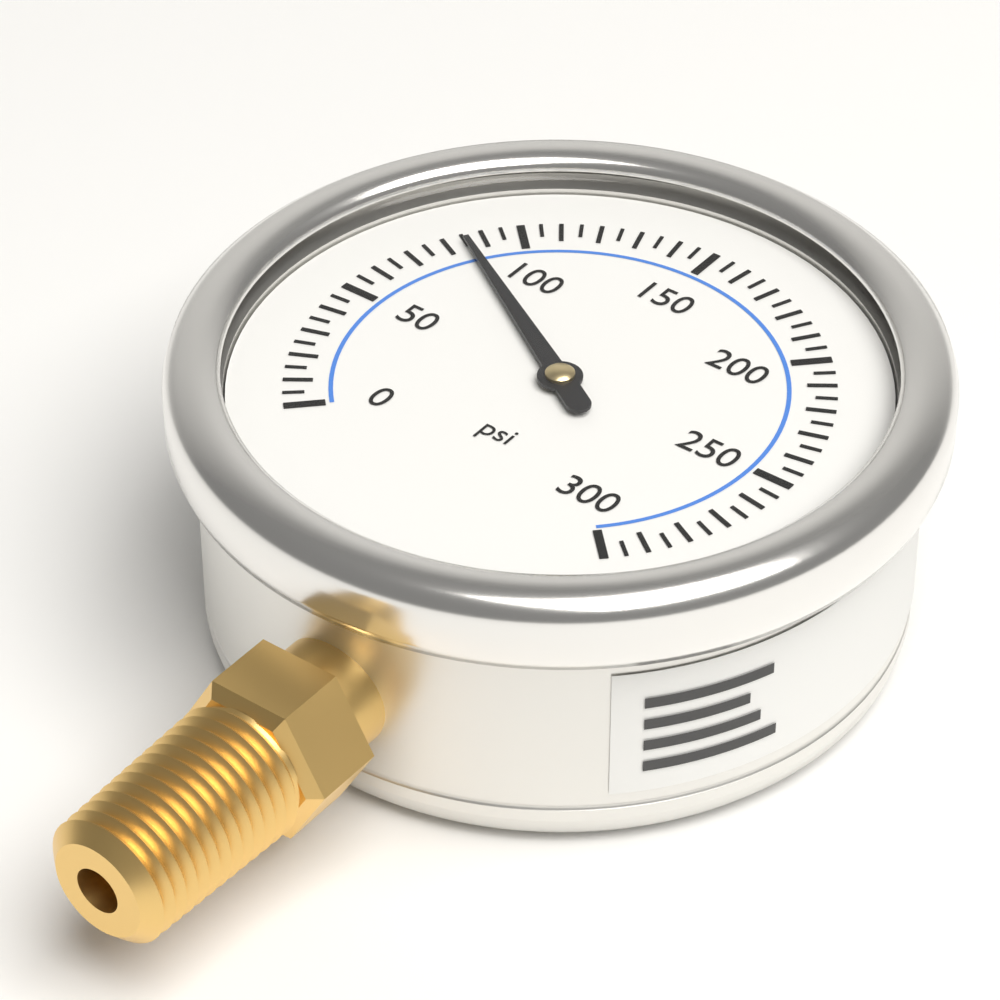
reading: 85 psi
